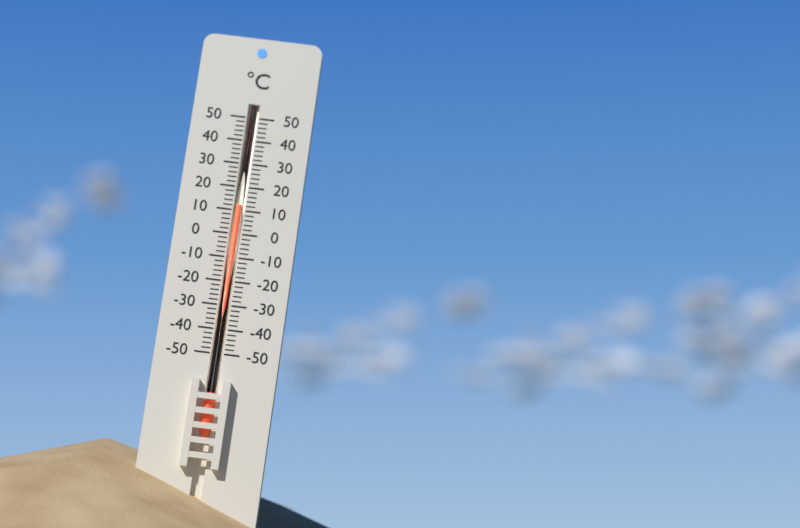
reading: 12 °C
